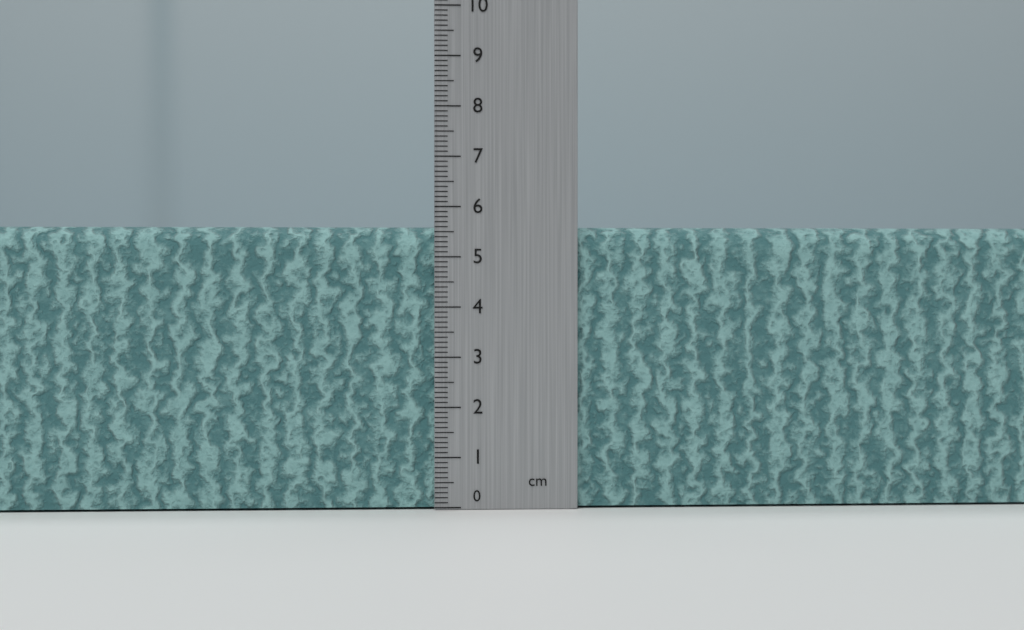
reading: 5.6 cm
